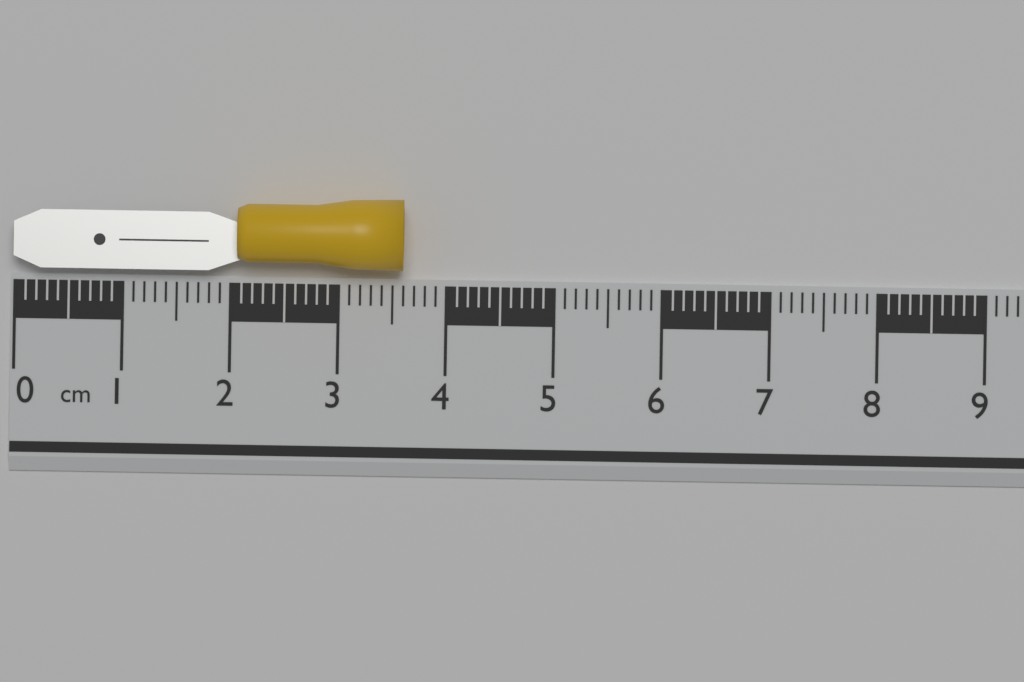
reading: 3.6 cm
